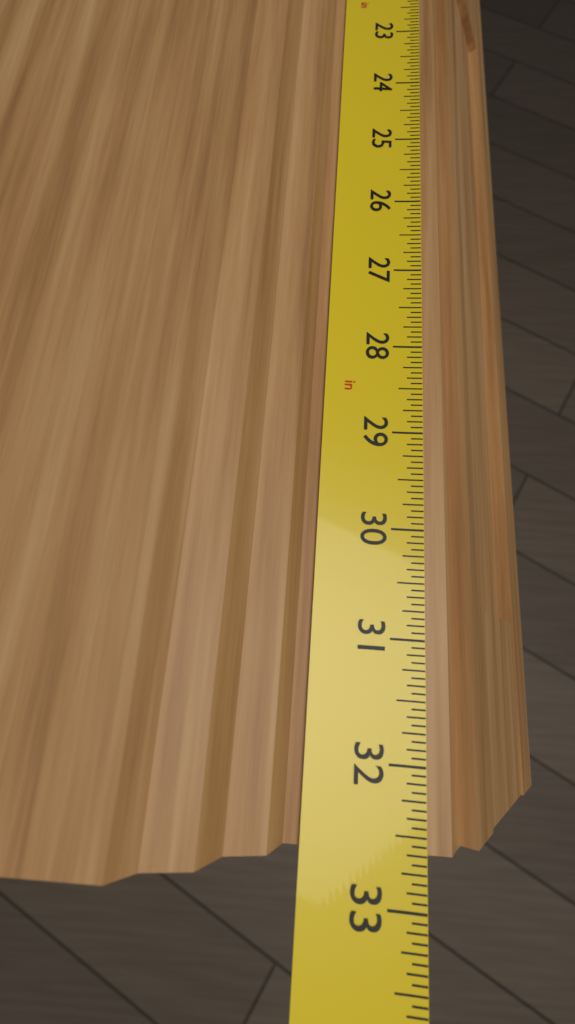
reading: 32.6250 in
